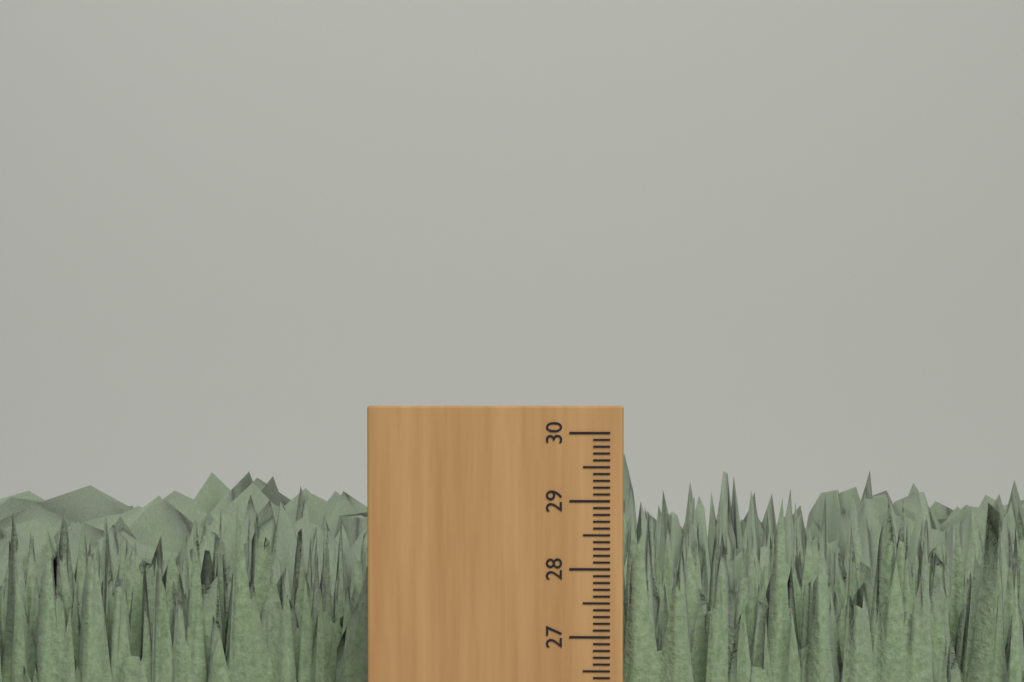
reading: 29.0 cm
